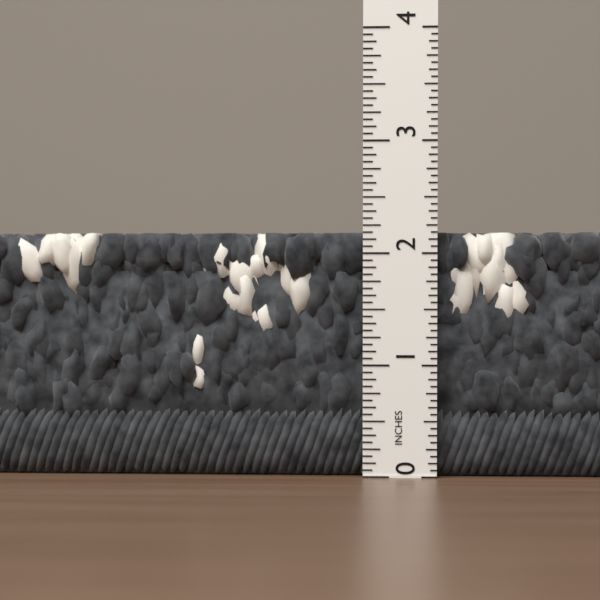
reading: 2.1875 in
